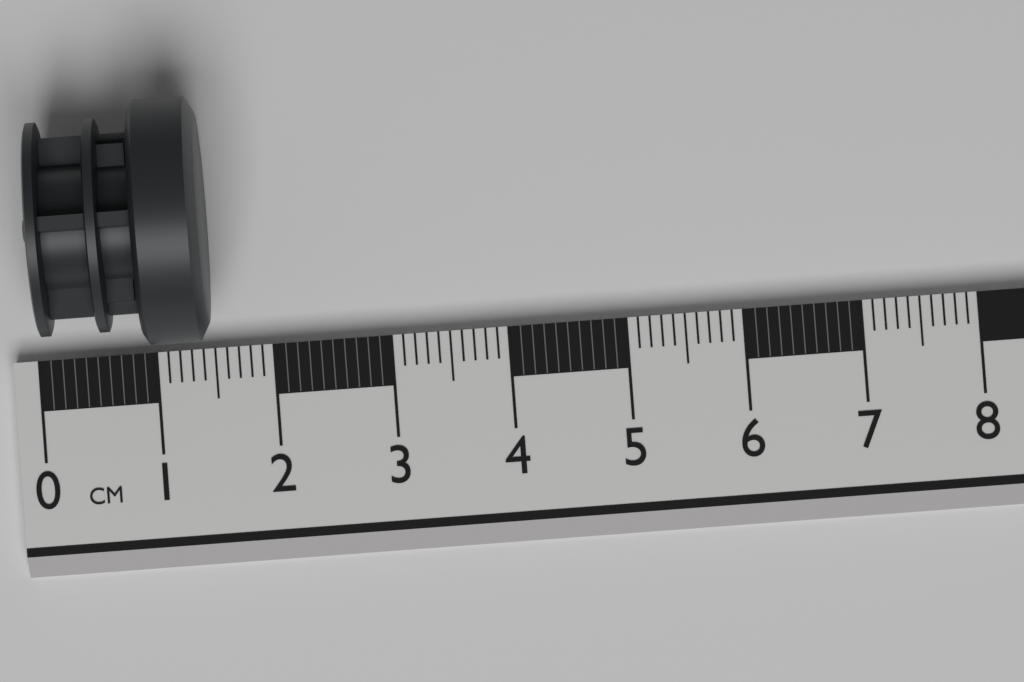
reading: 1.5 cm
